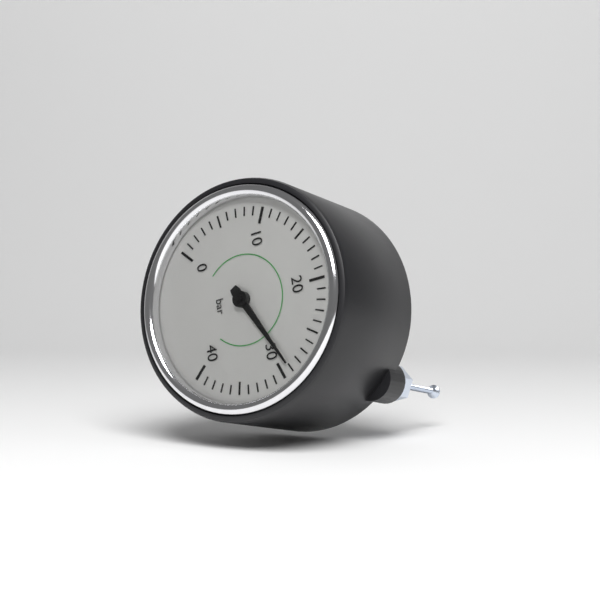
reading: 29 bar
